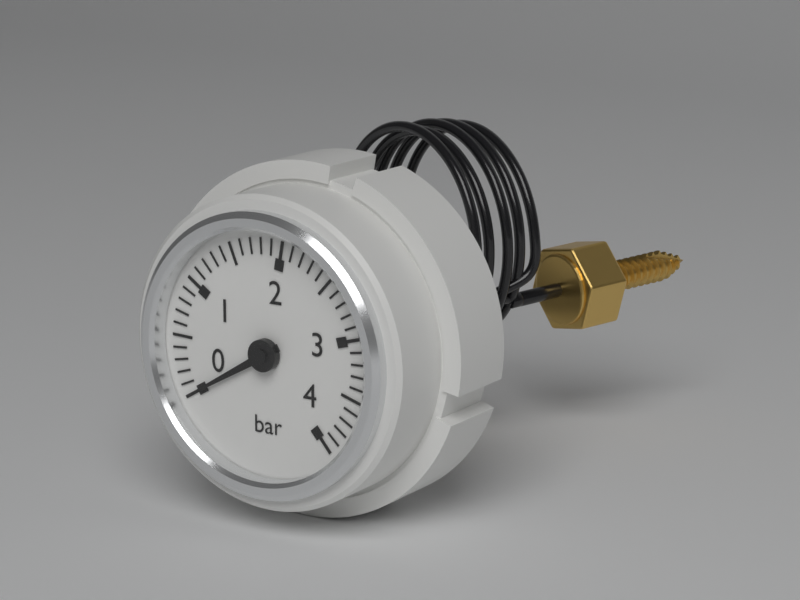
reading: 0.0 bar
